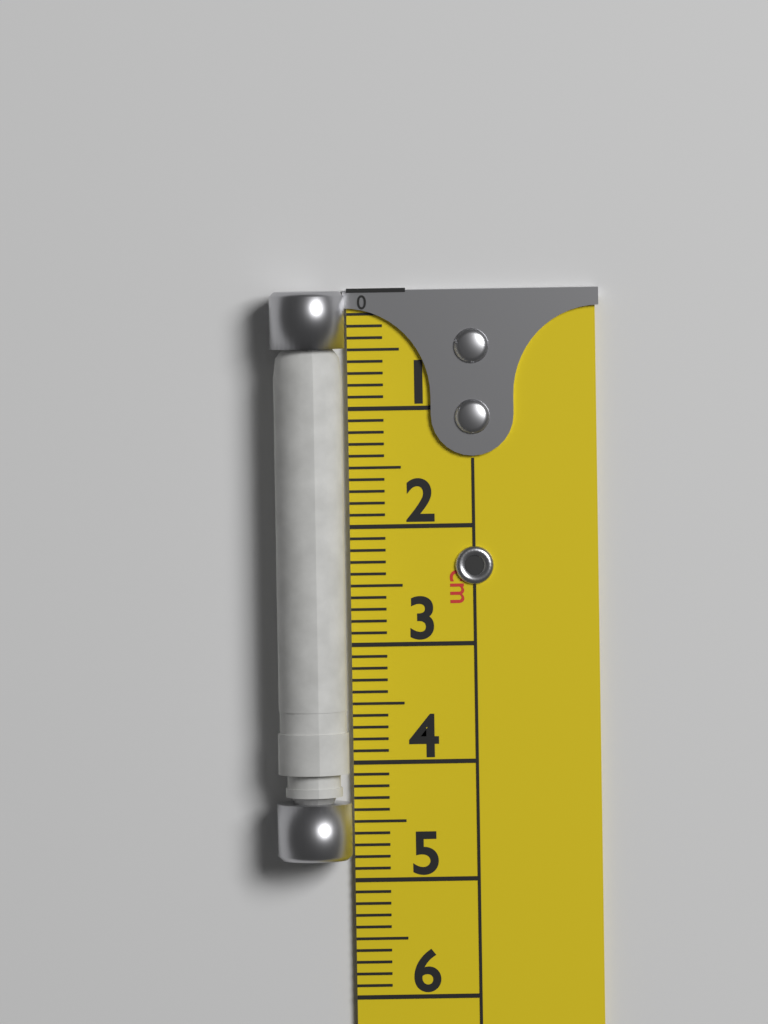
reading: 4.8 cm
